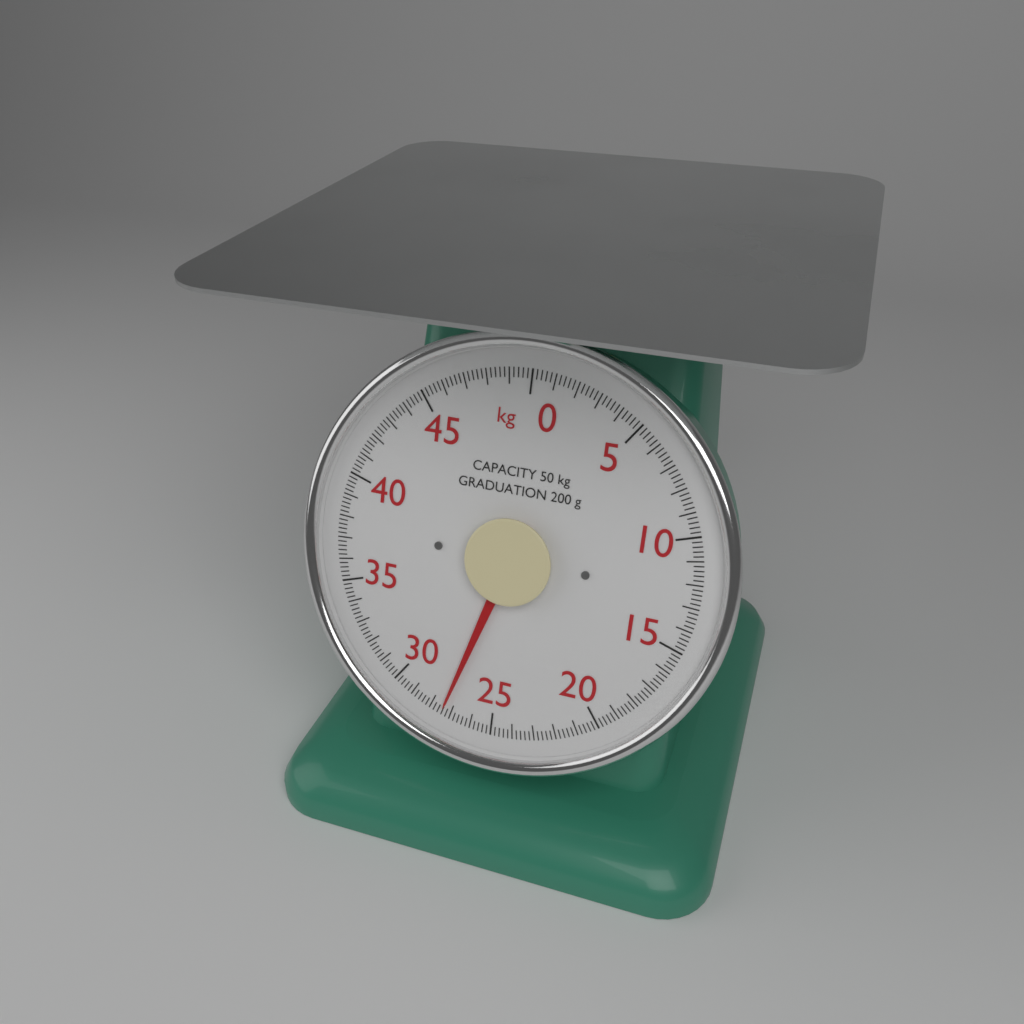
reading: 27.4 kg
